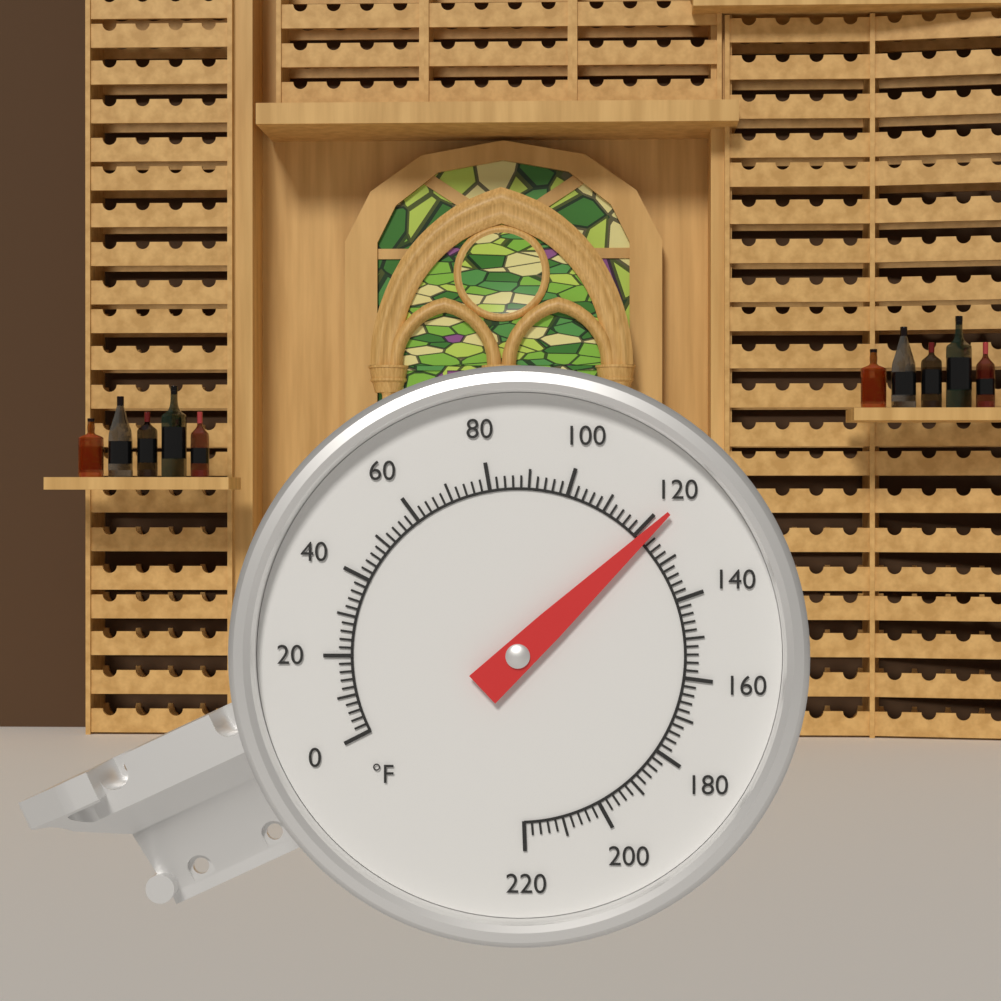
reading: 122 °F
